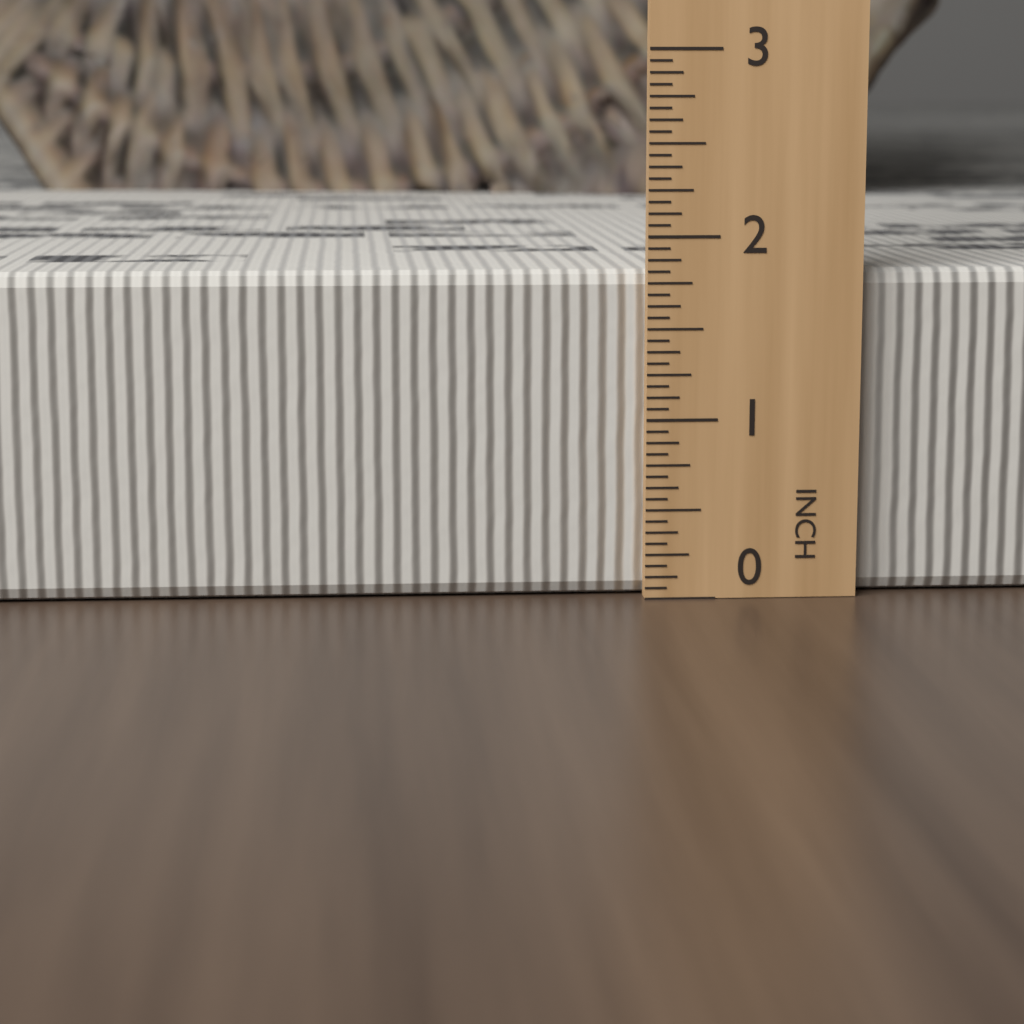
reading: 1.8125 in
